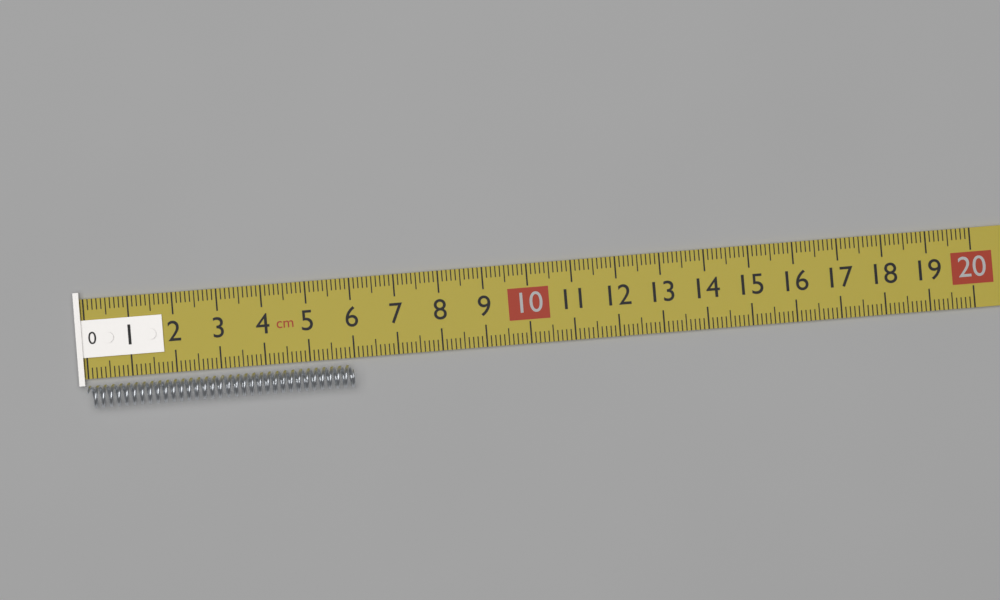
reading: 6.0 cm
